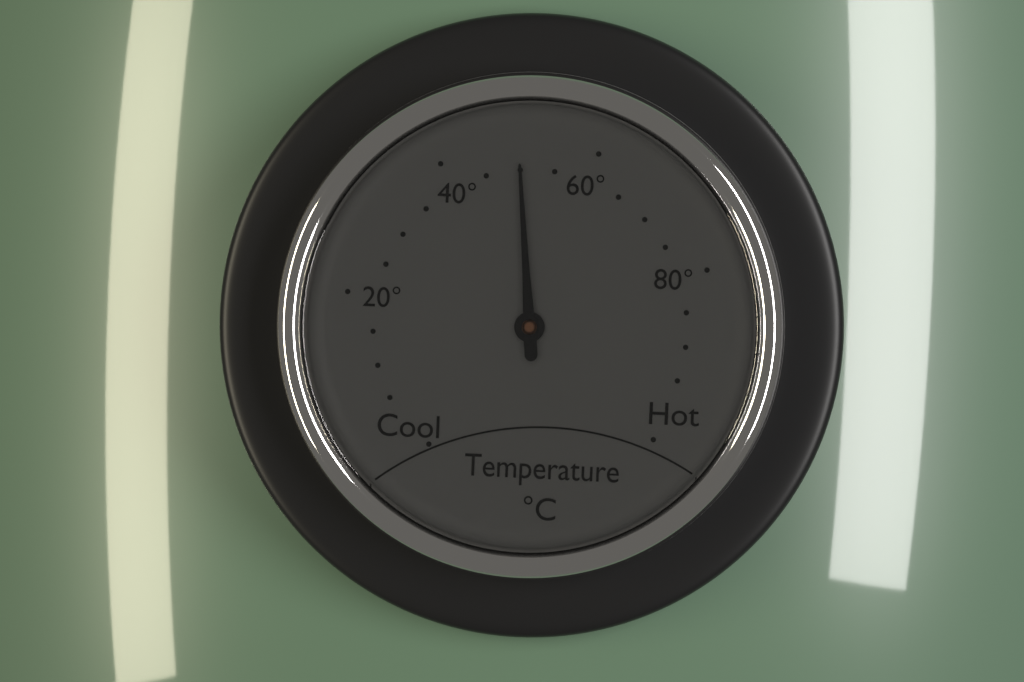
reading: 50 °C
